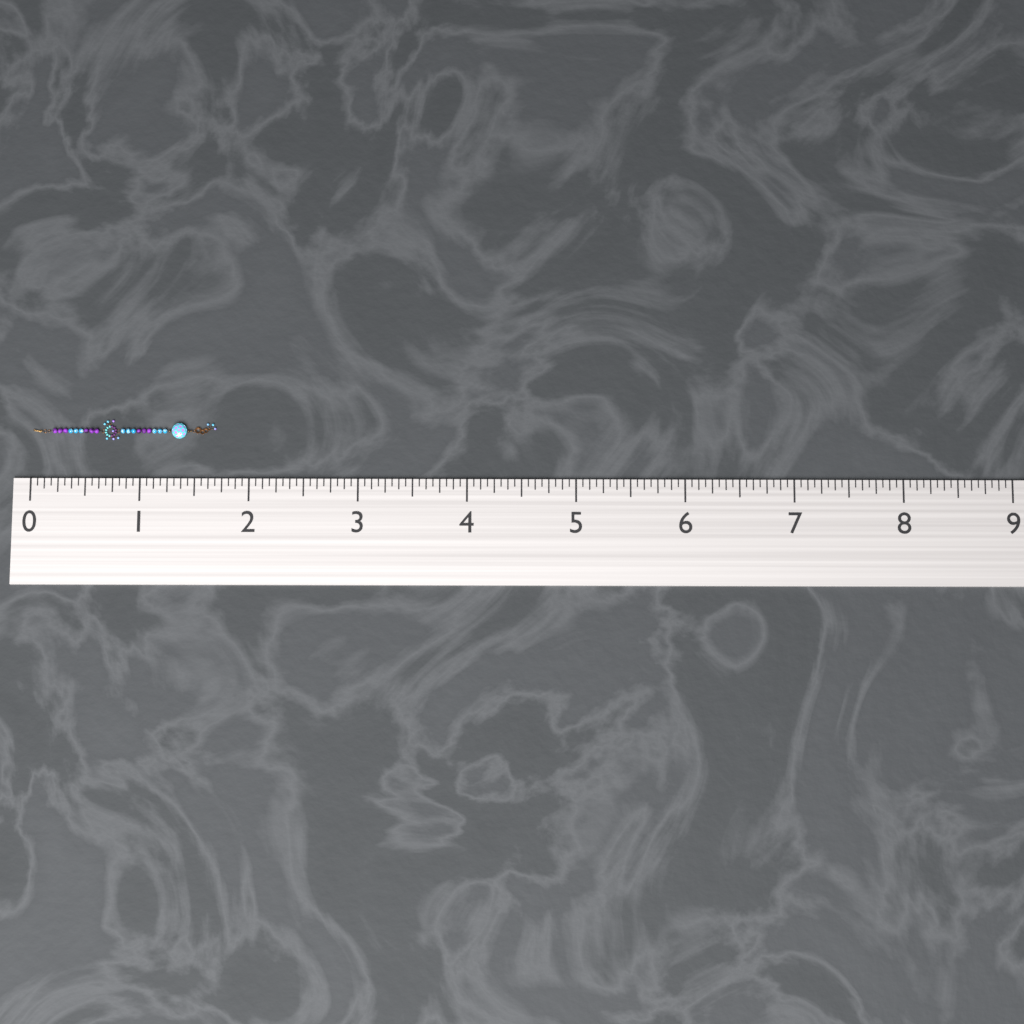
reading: 1.6875 (no unit)
